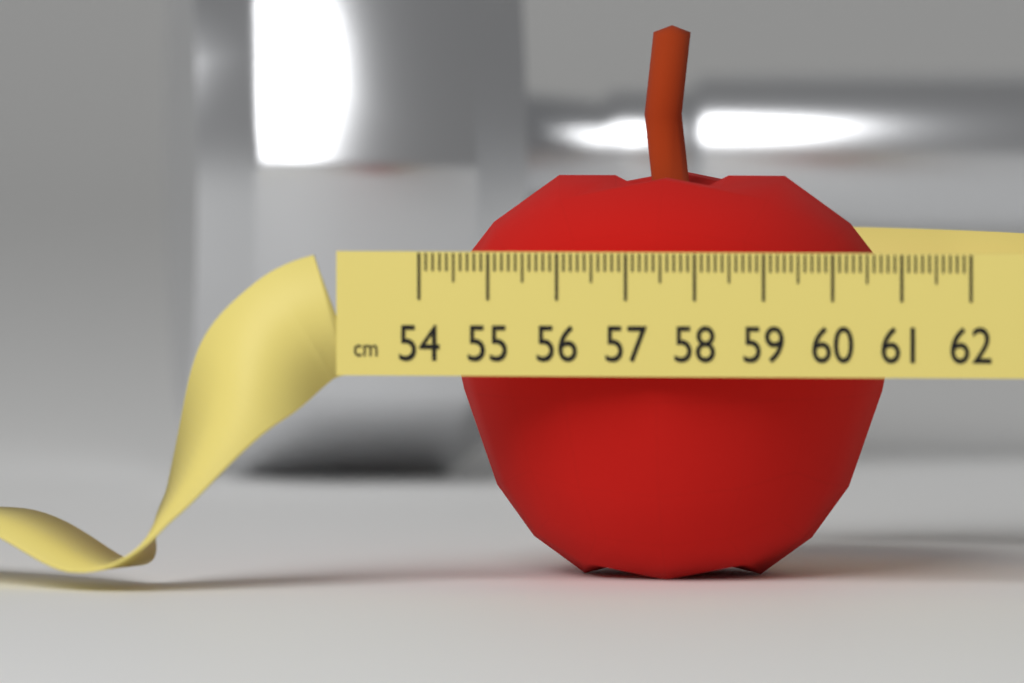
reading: 60.8 cm
